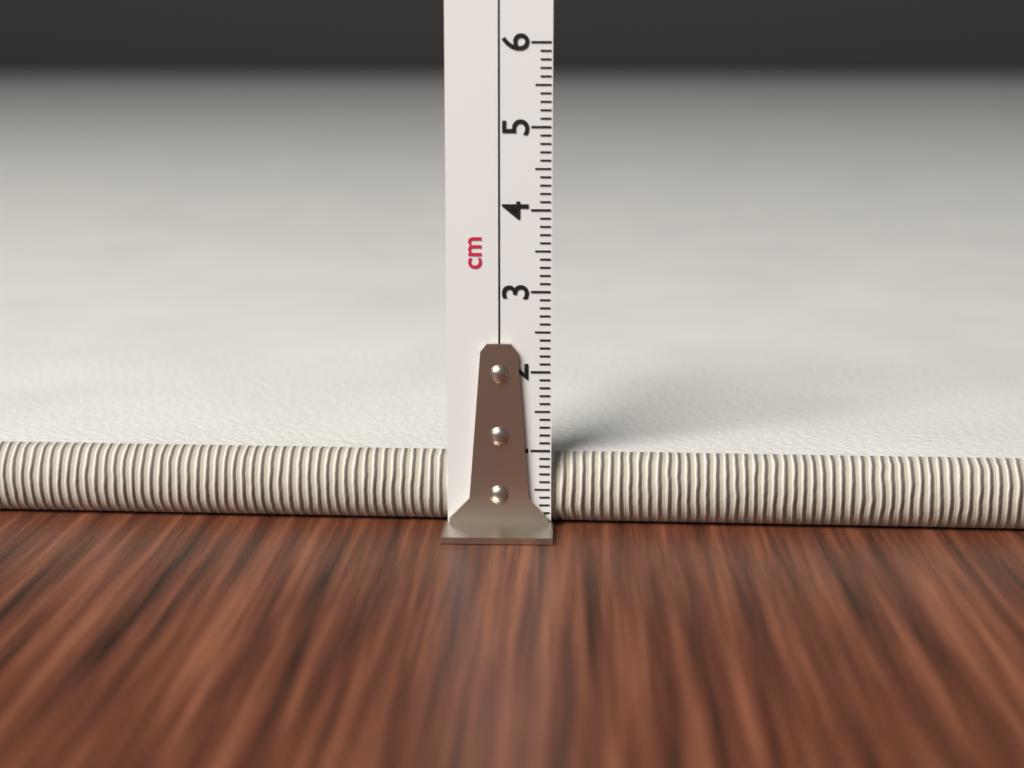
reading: 0.9 cm
